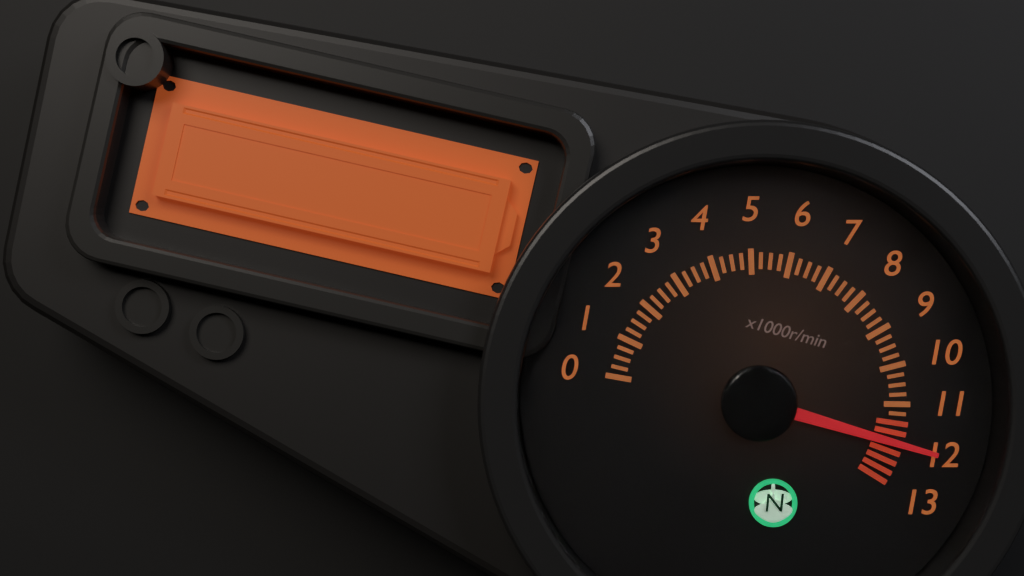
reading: 12.00 x1000r/min
